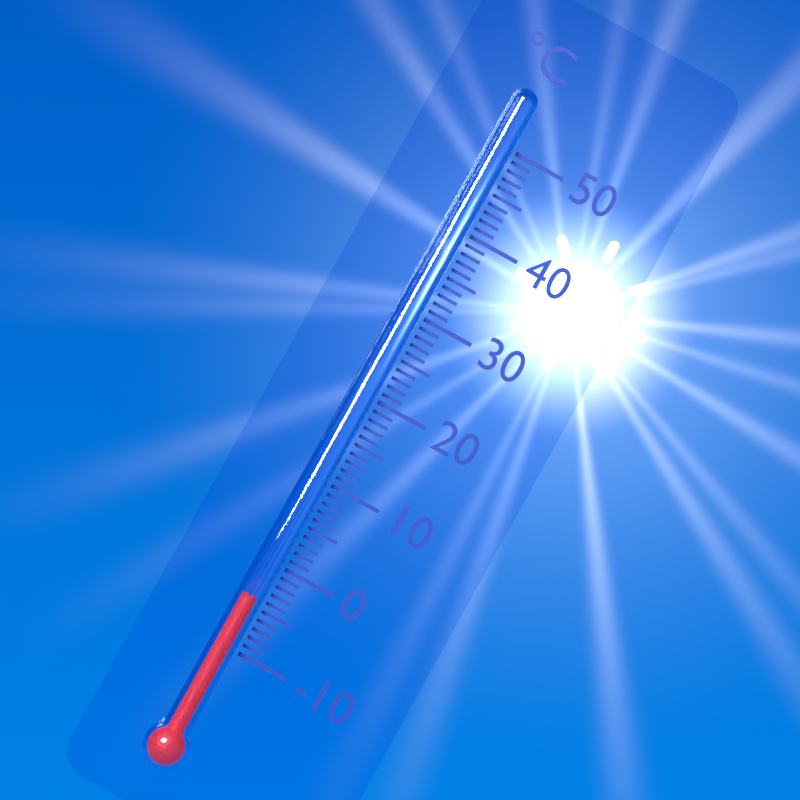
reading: -4 °C
